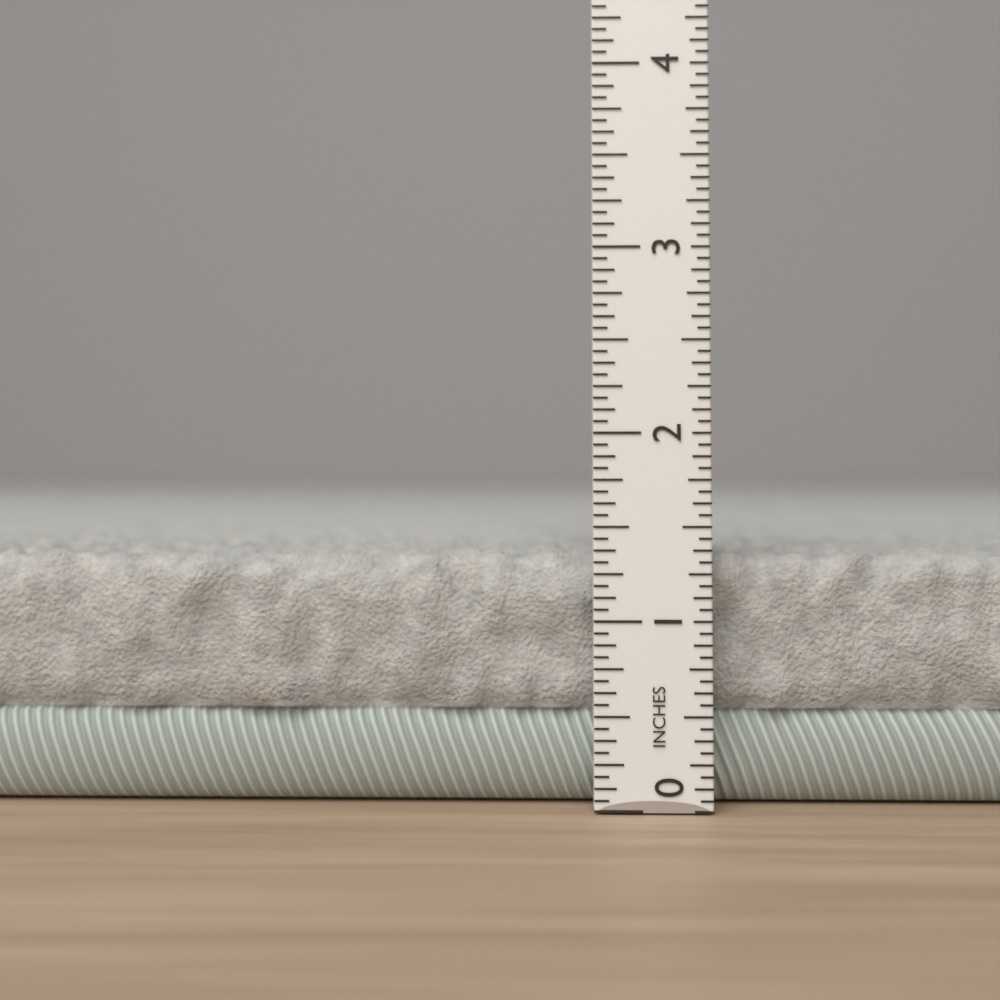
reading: 1.3750 in
